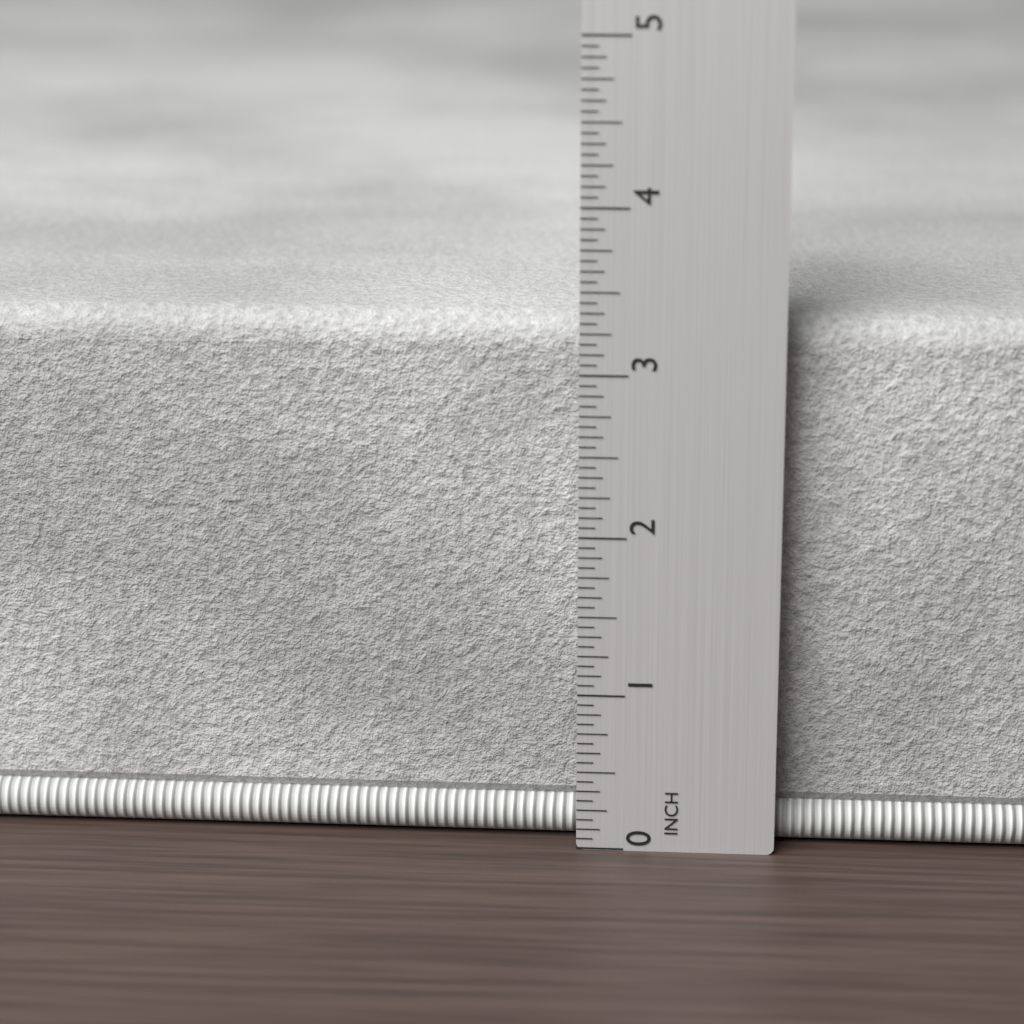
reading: 3.3125 in
